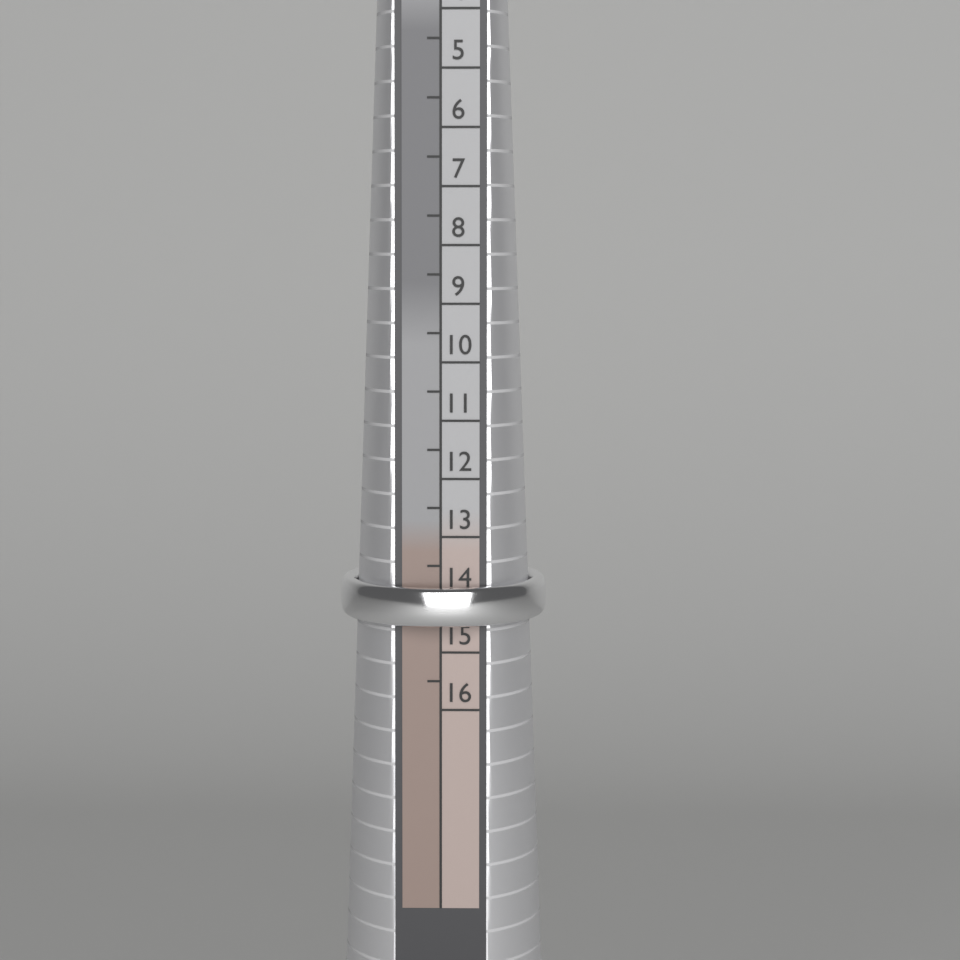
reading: 14.5 HK
